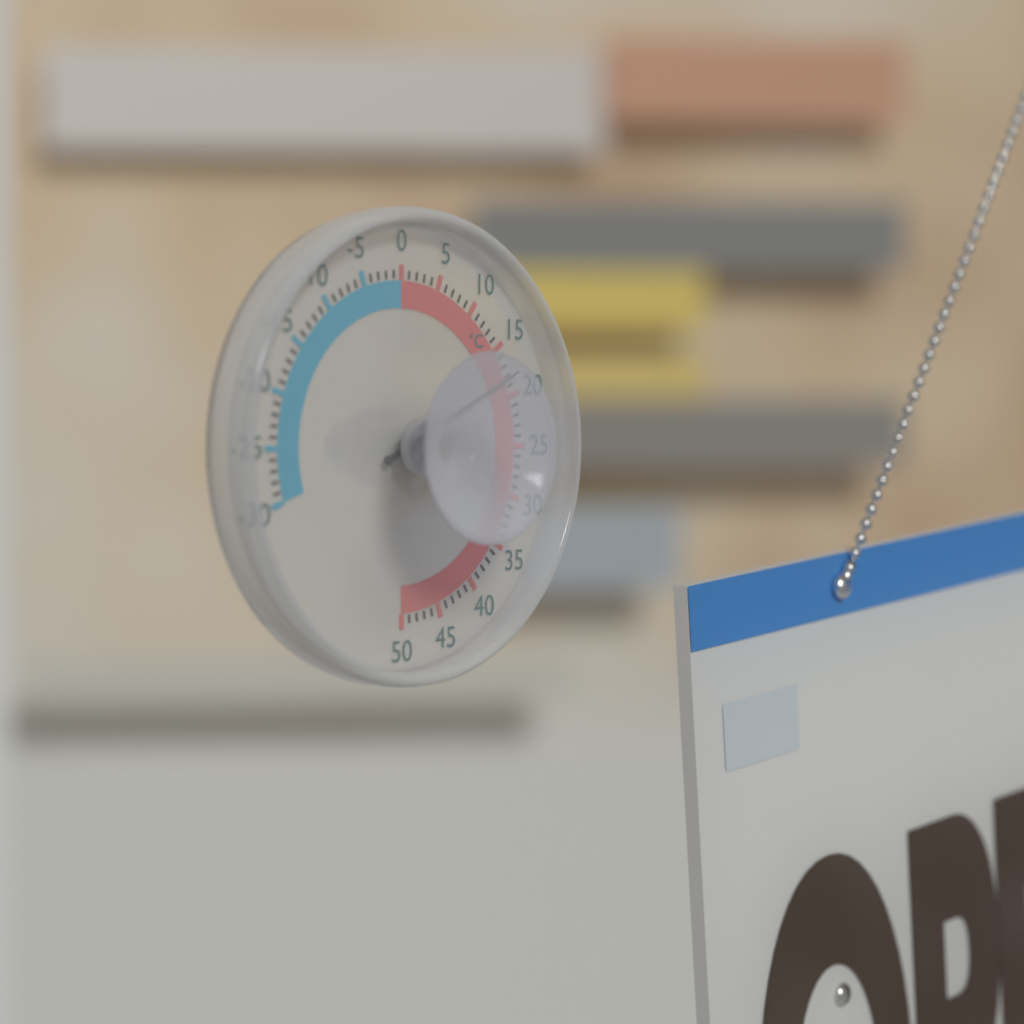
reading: 18 °C
